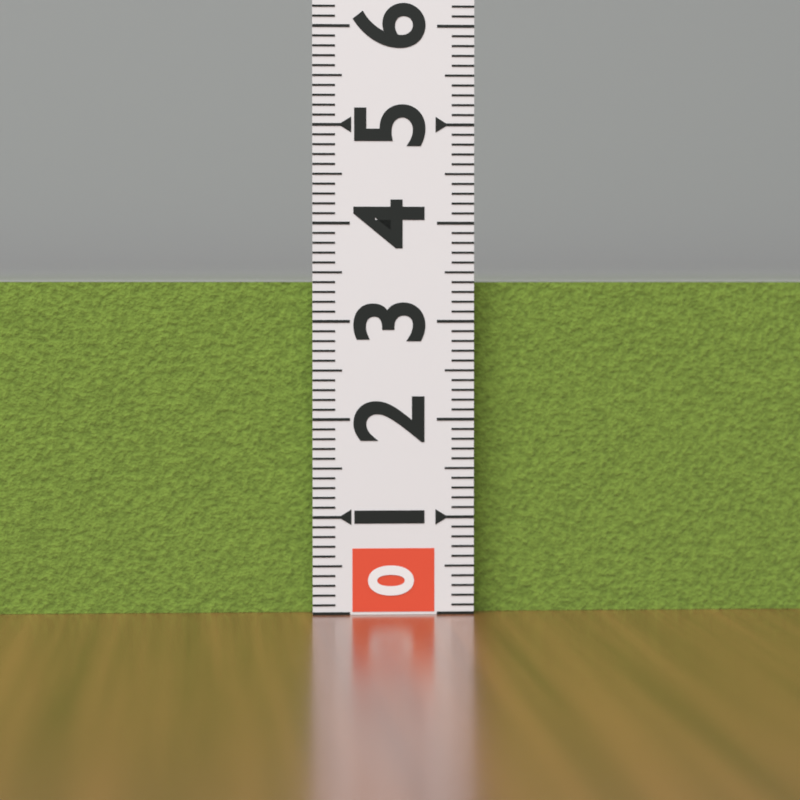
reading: 3.4 (no unit)
